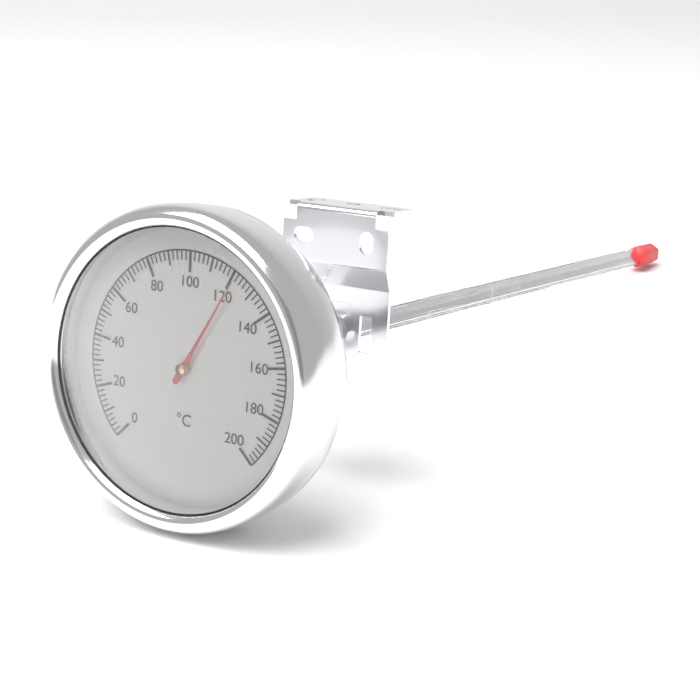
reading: 122 °C
